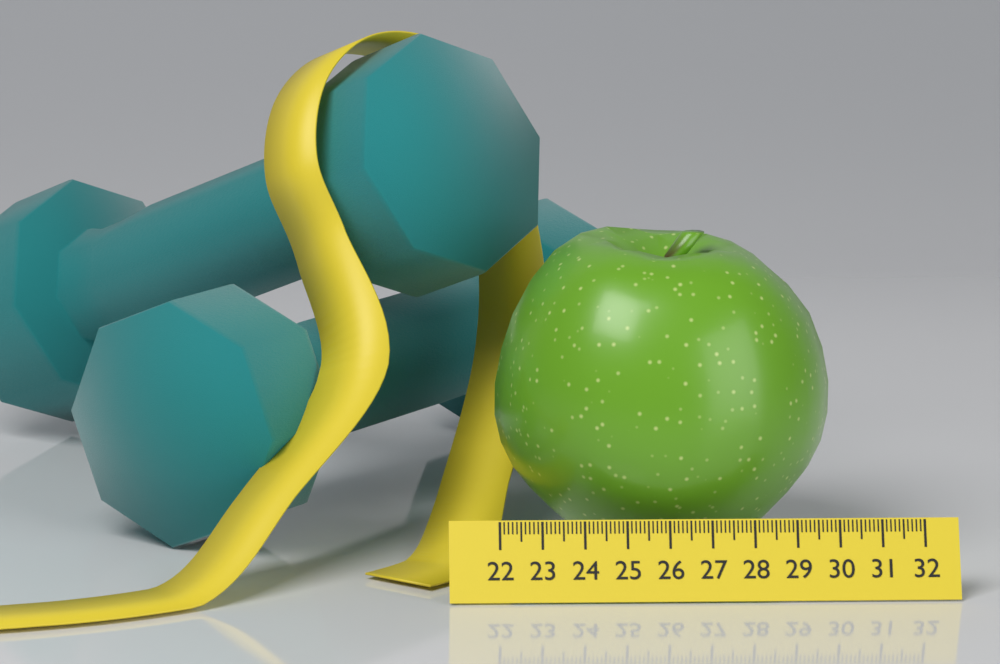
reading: 30.1 (no unit)
